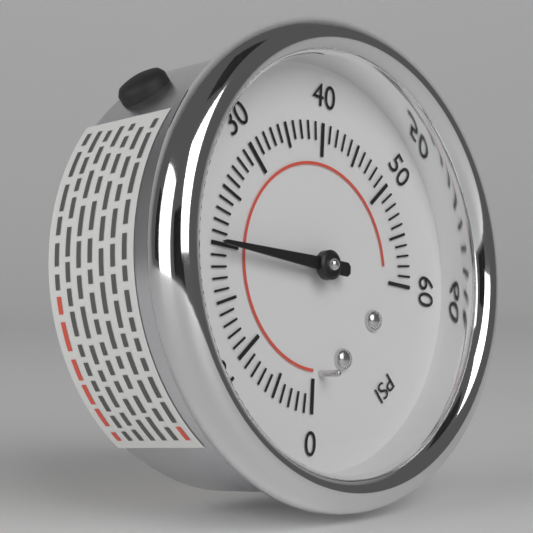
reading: 20 psi
